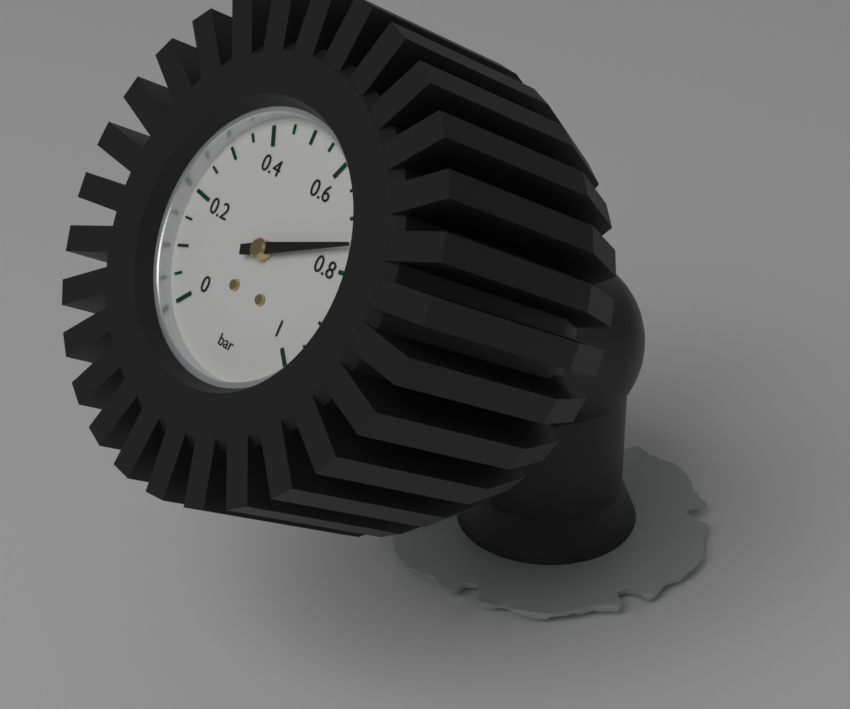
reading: 0.75 bar
